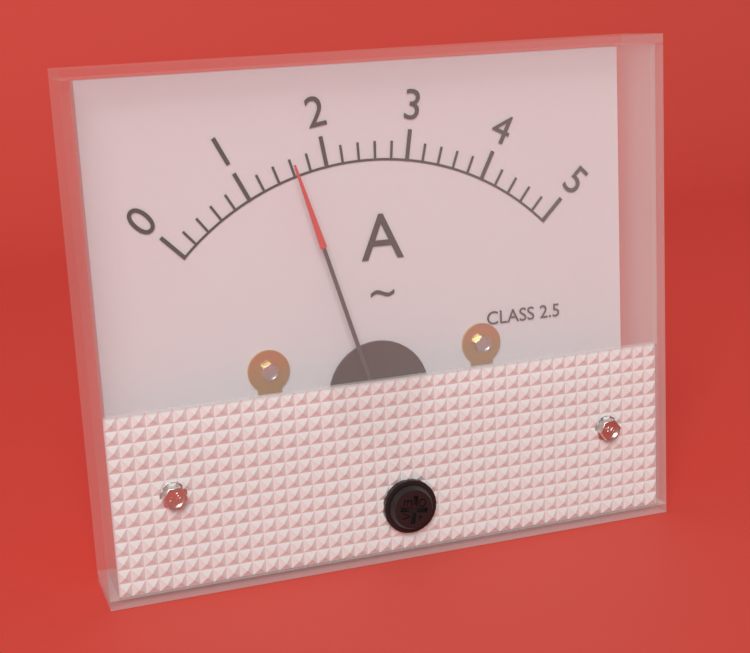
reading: 1.6 A
